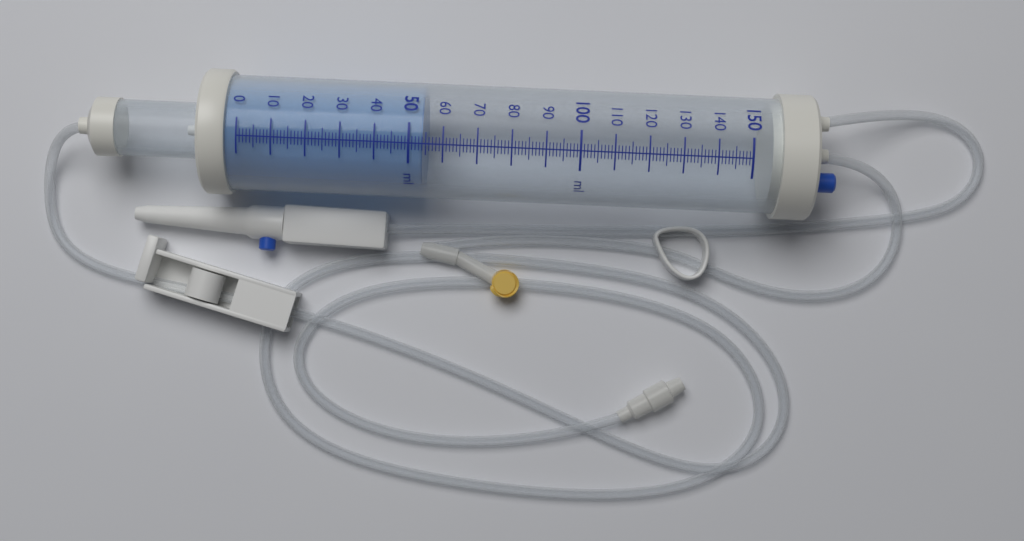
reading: 54 ml
